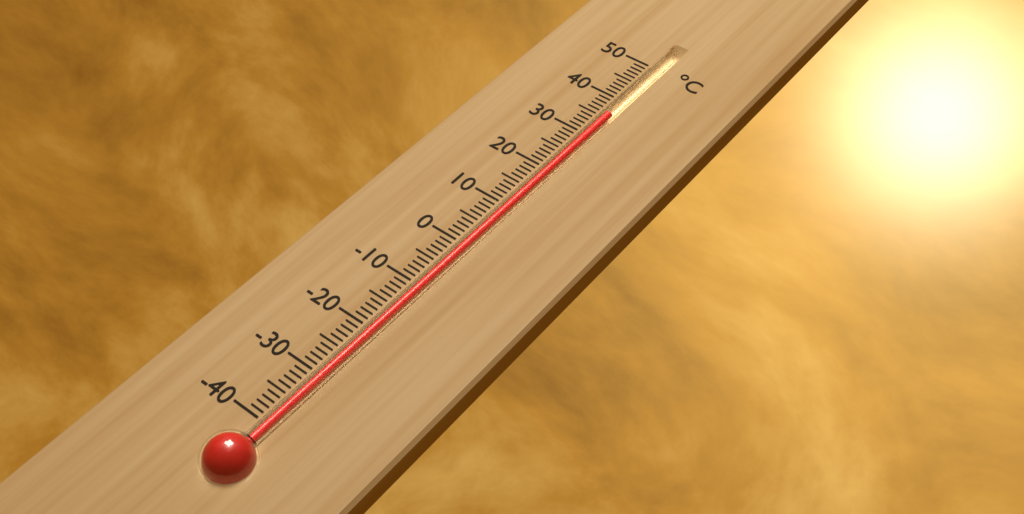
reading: 36 °C
